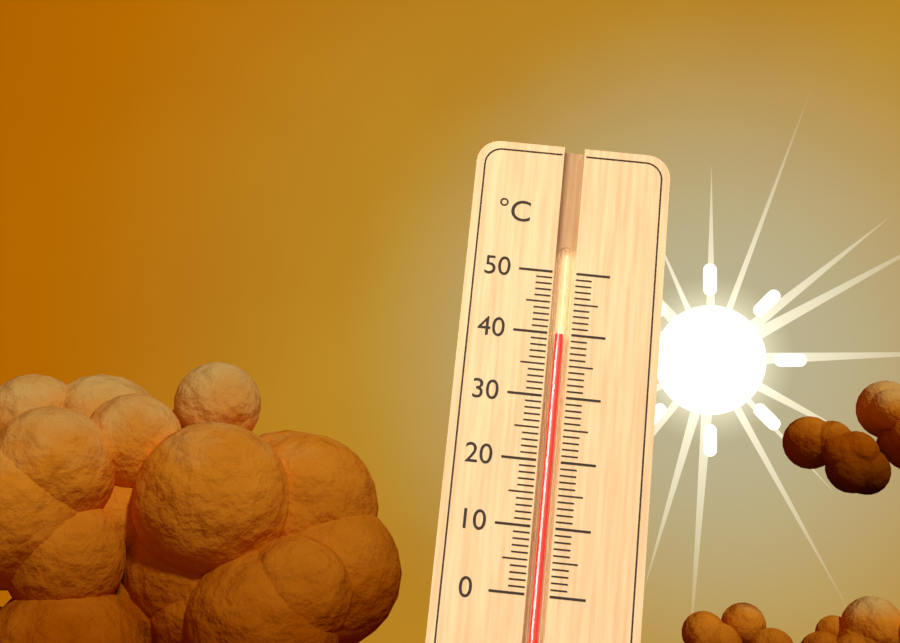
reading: 40 °C
